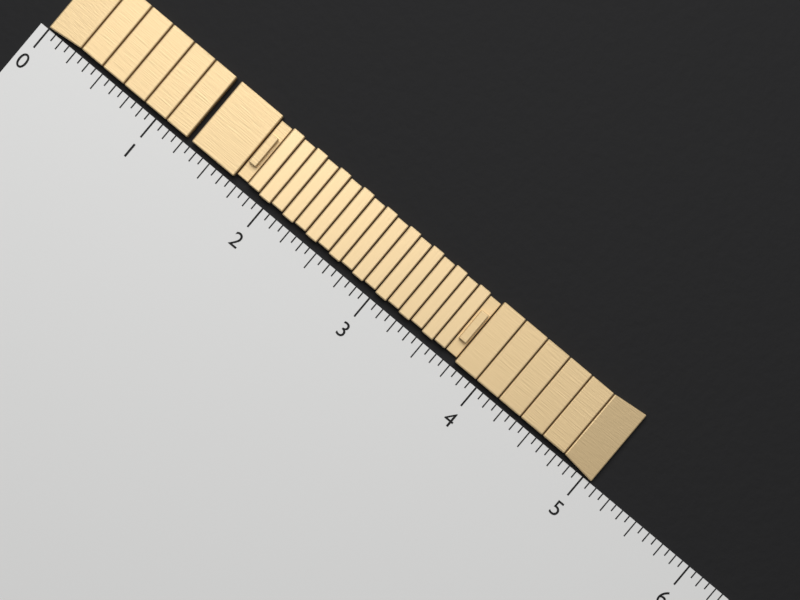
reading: 5.0625 (no unit)
